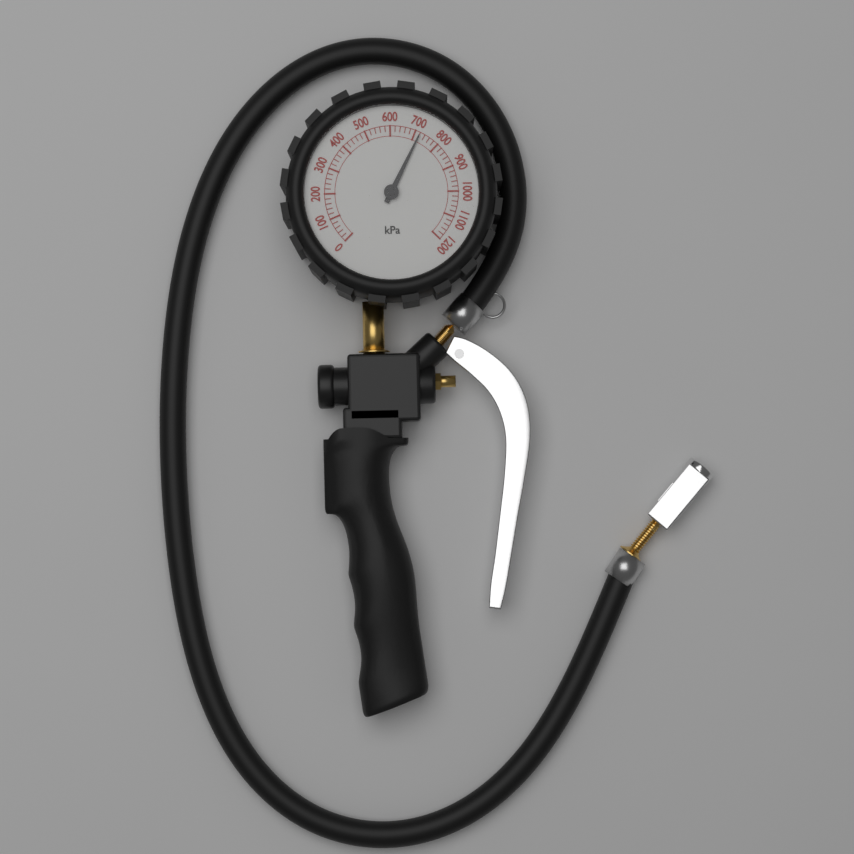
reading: 720 kPa
